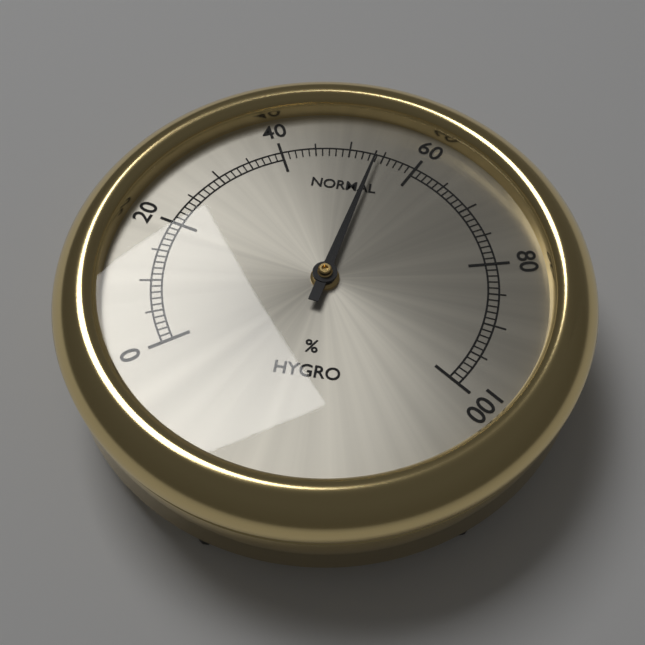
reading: 54 %
